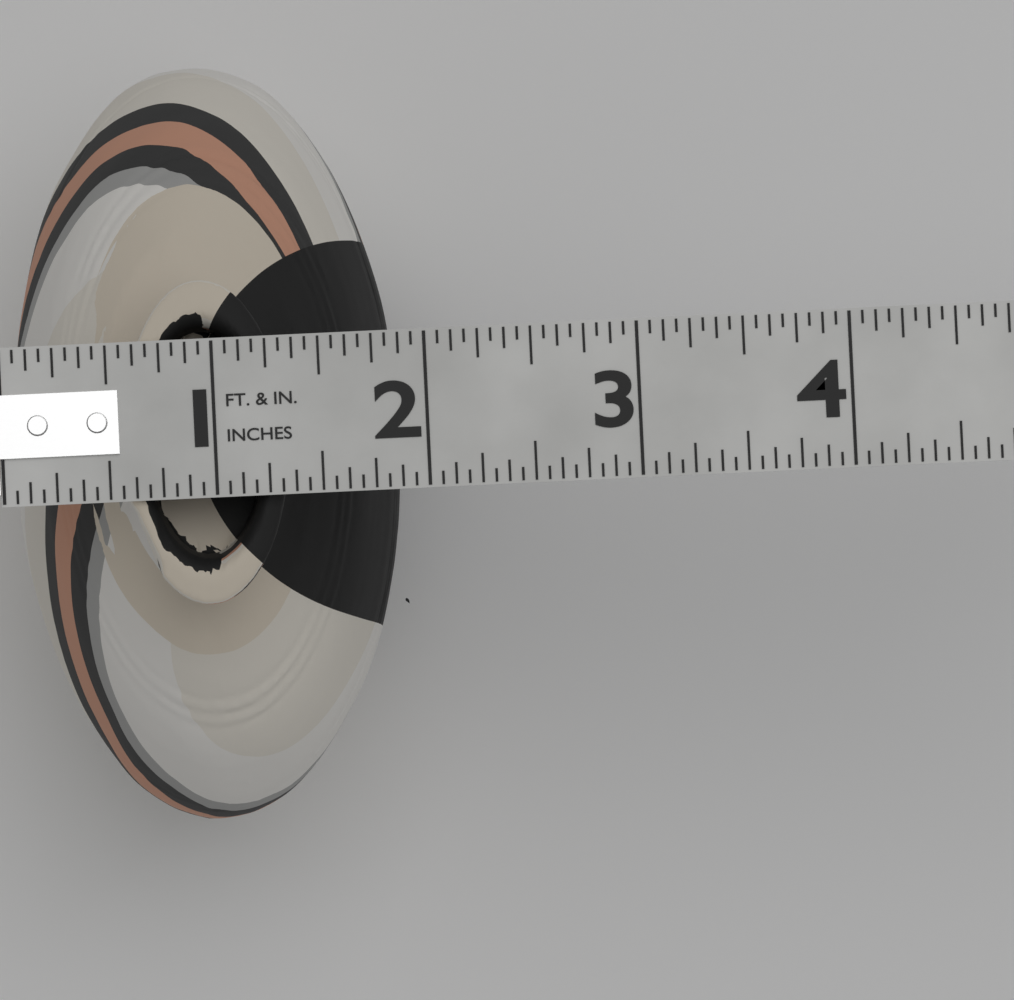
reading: 1.8750 in
